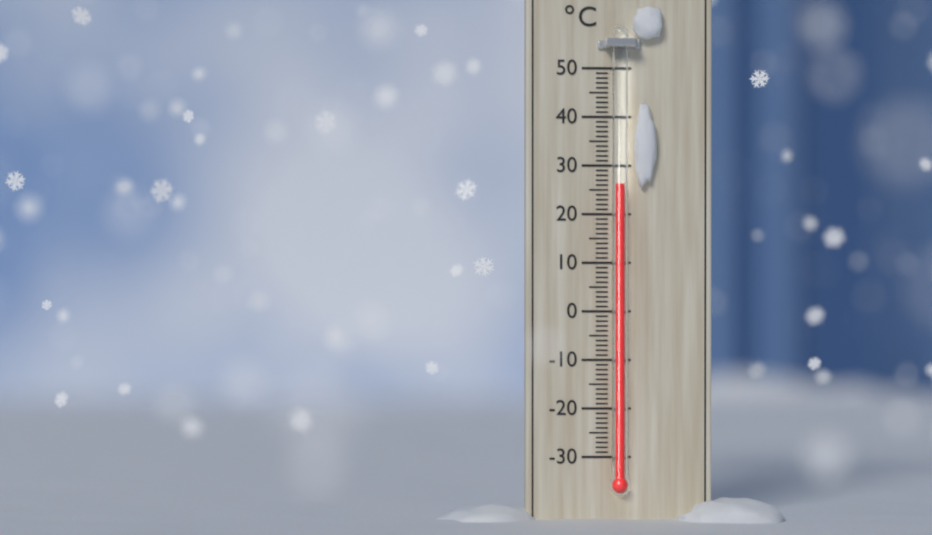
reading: 26 °C
